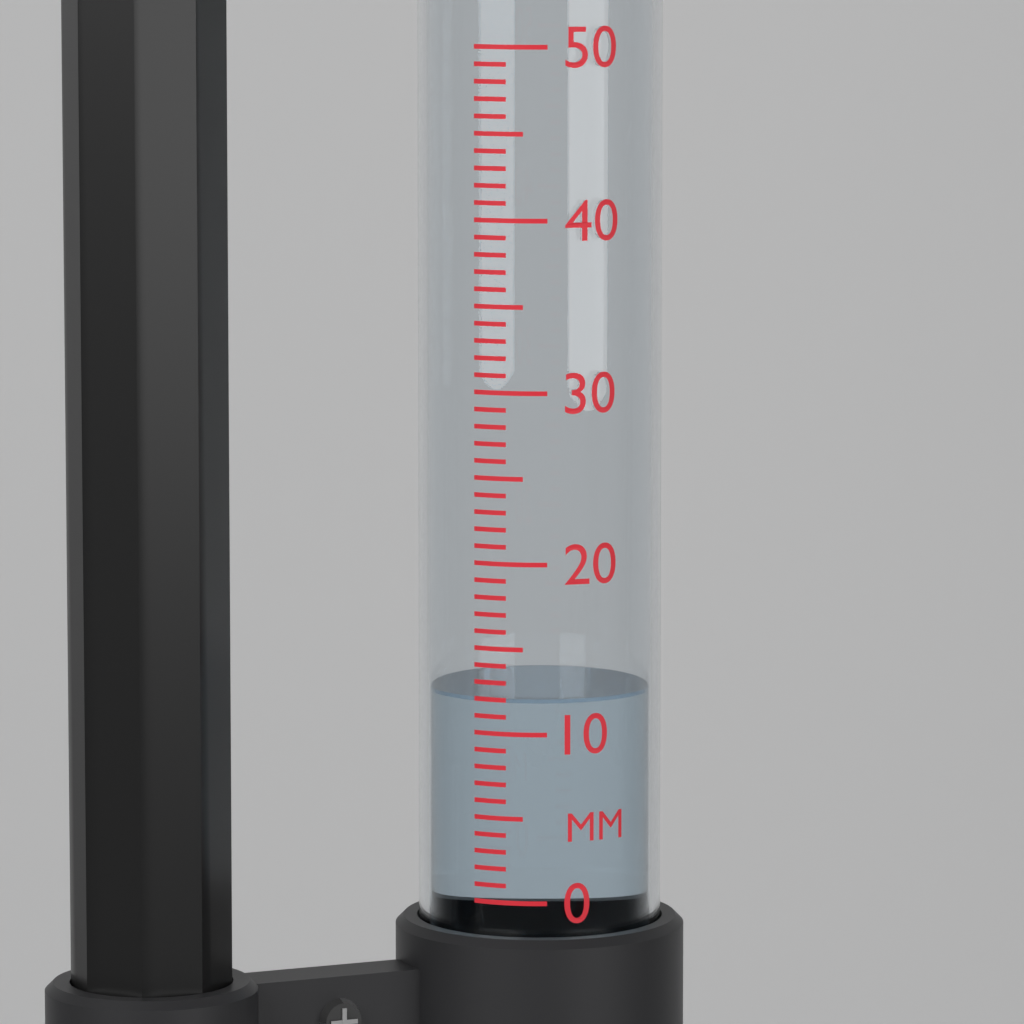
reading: 12 mm
